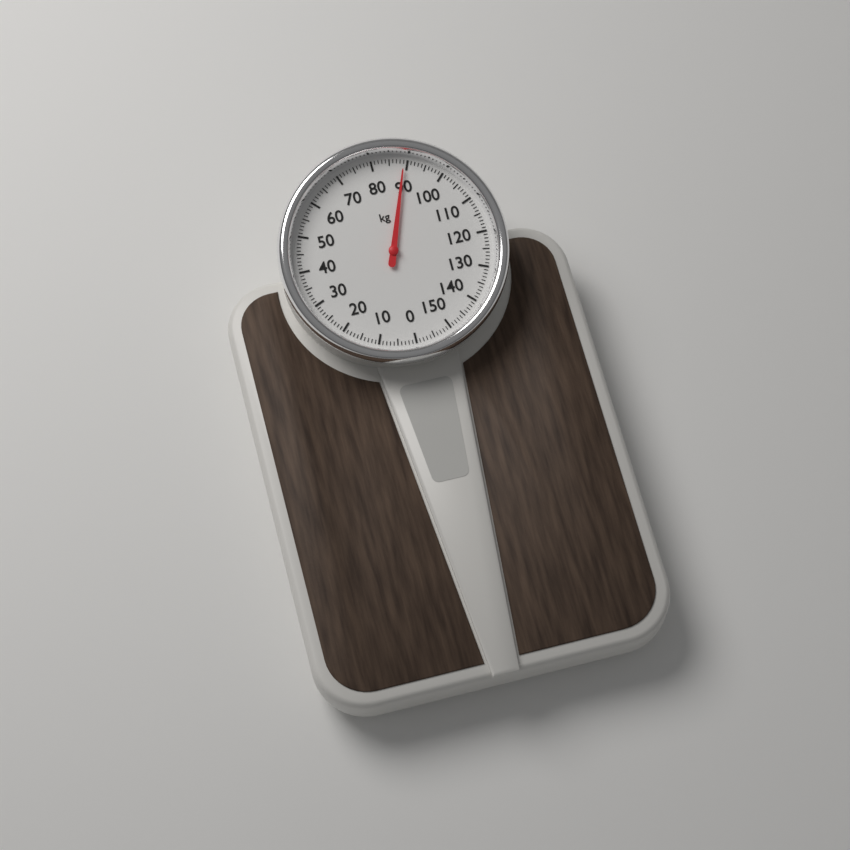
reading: 89 kg
